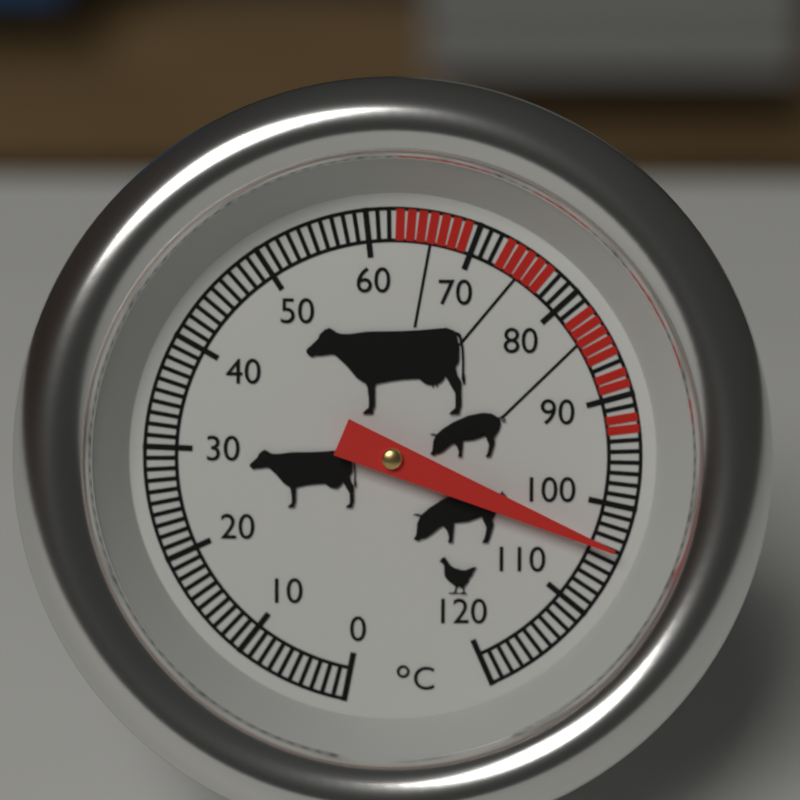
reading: 104 °C
